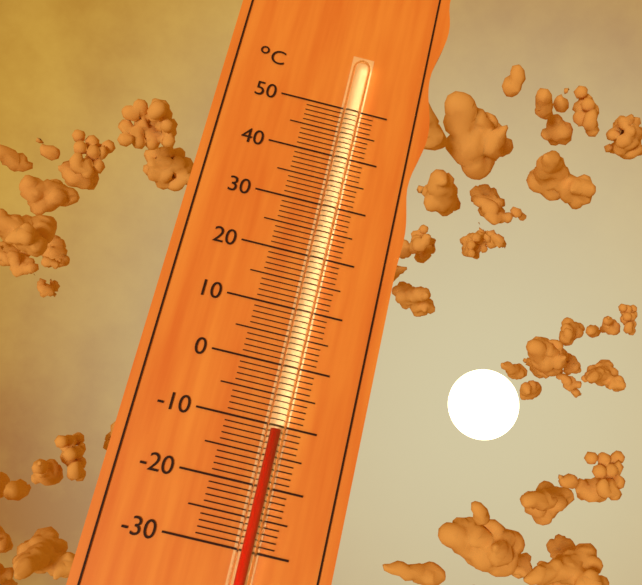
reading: -11 °C
